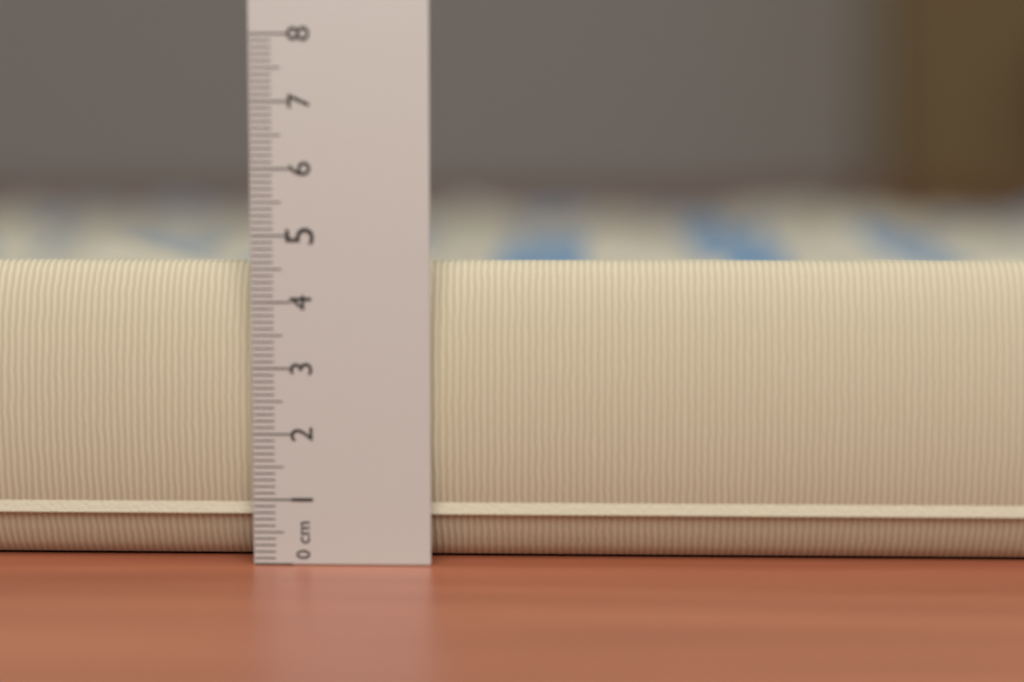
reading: 4.6 cm
